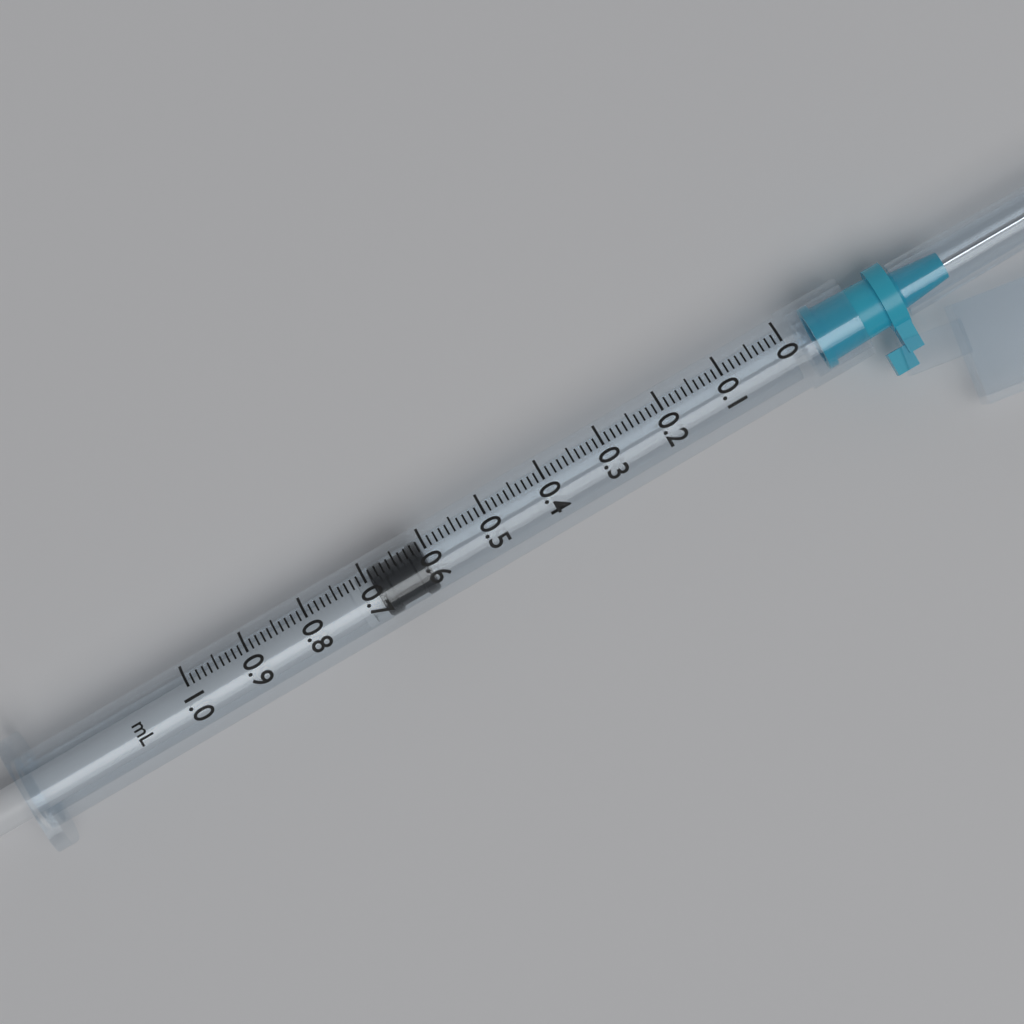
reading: 0.61 ml
